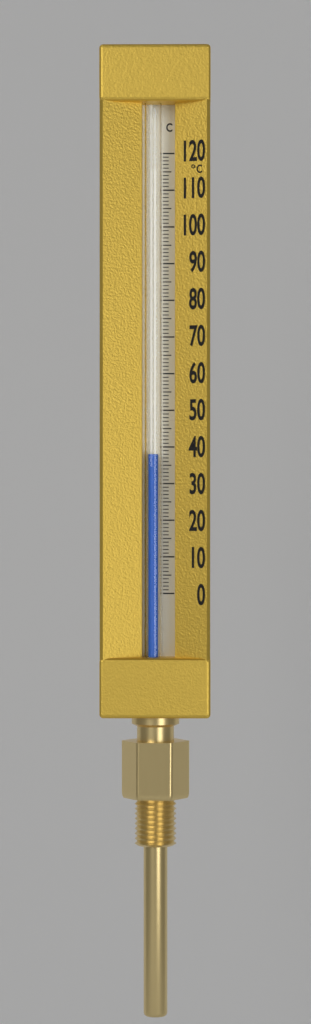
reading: 38 °C
